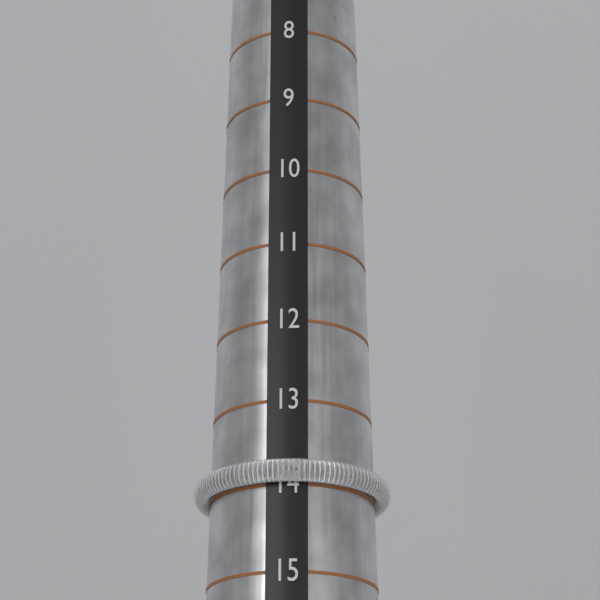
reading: 14 (no unit)
